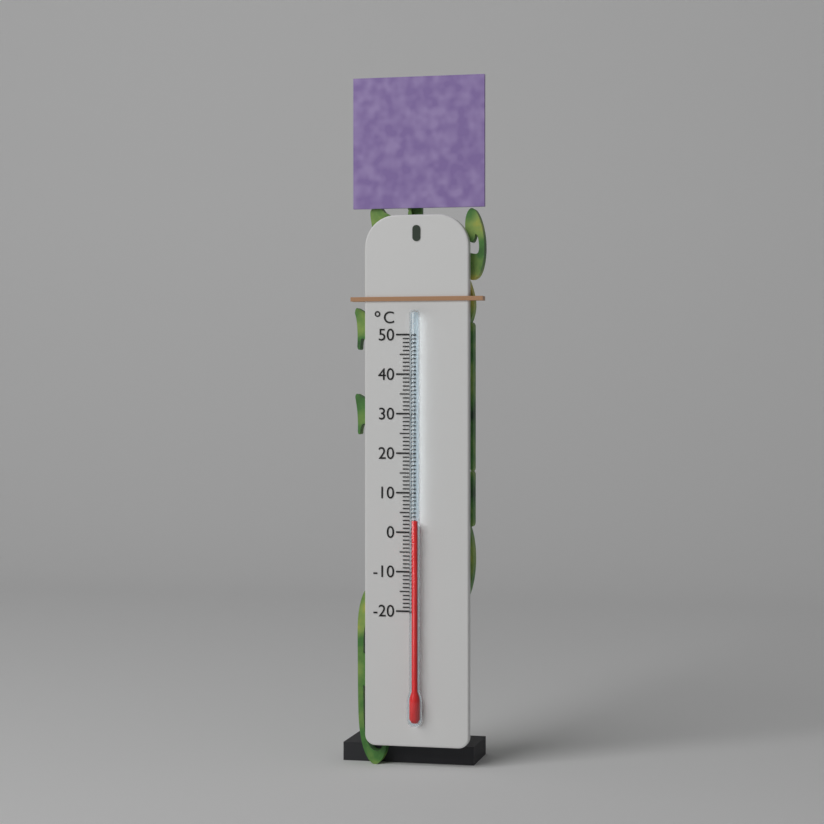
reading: 3 °C
